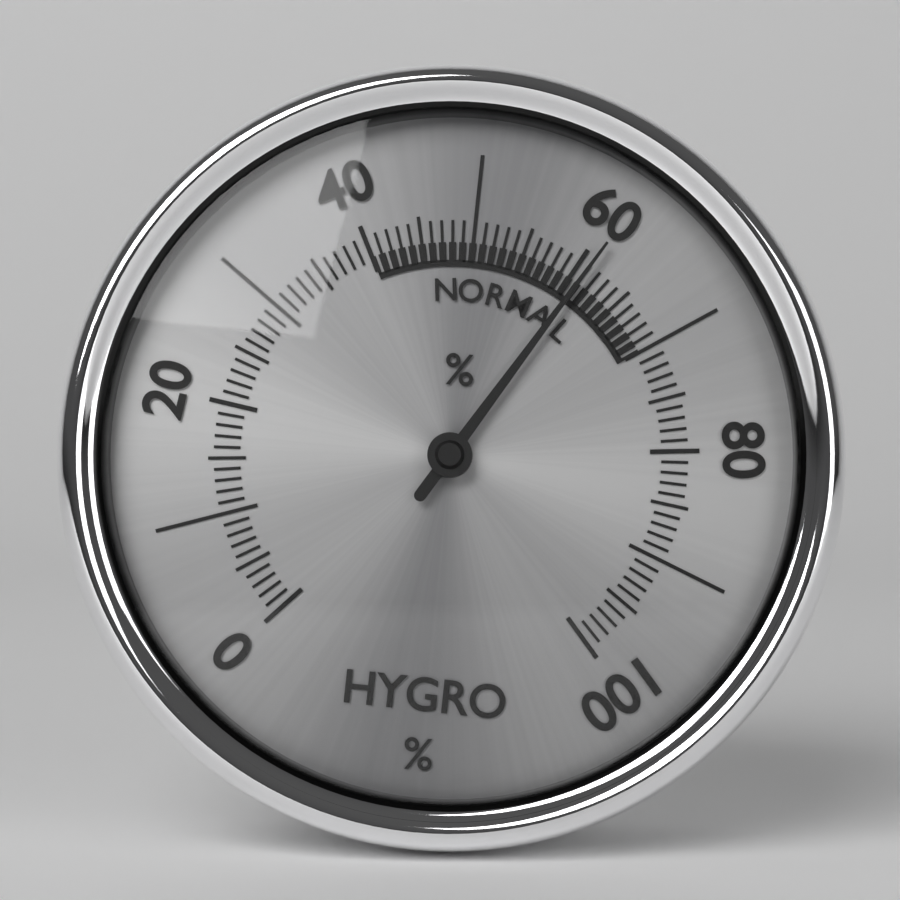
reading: 61 %
